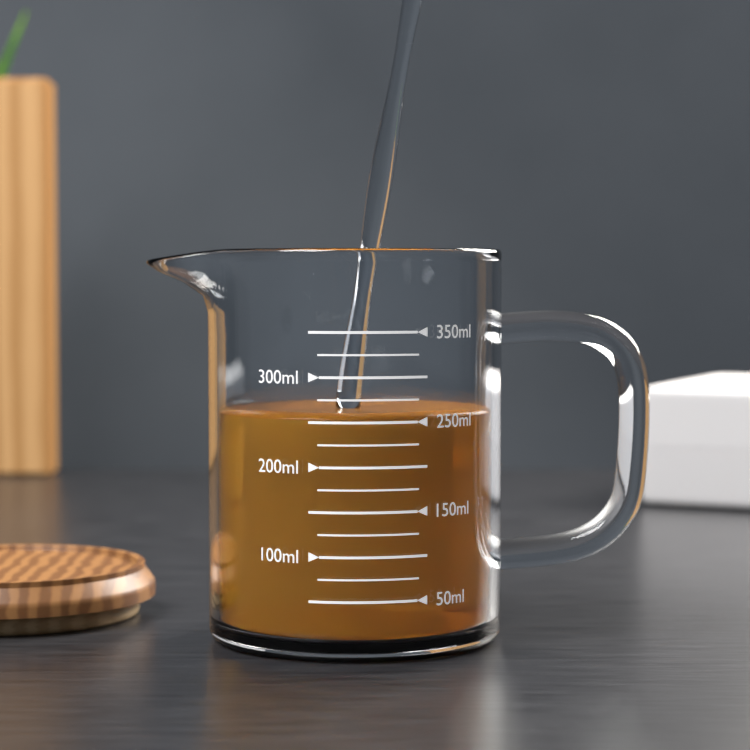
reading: 255 ml
